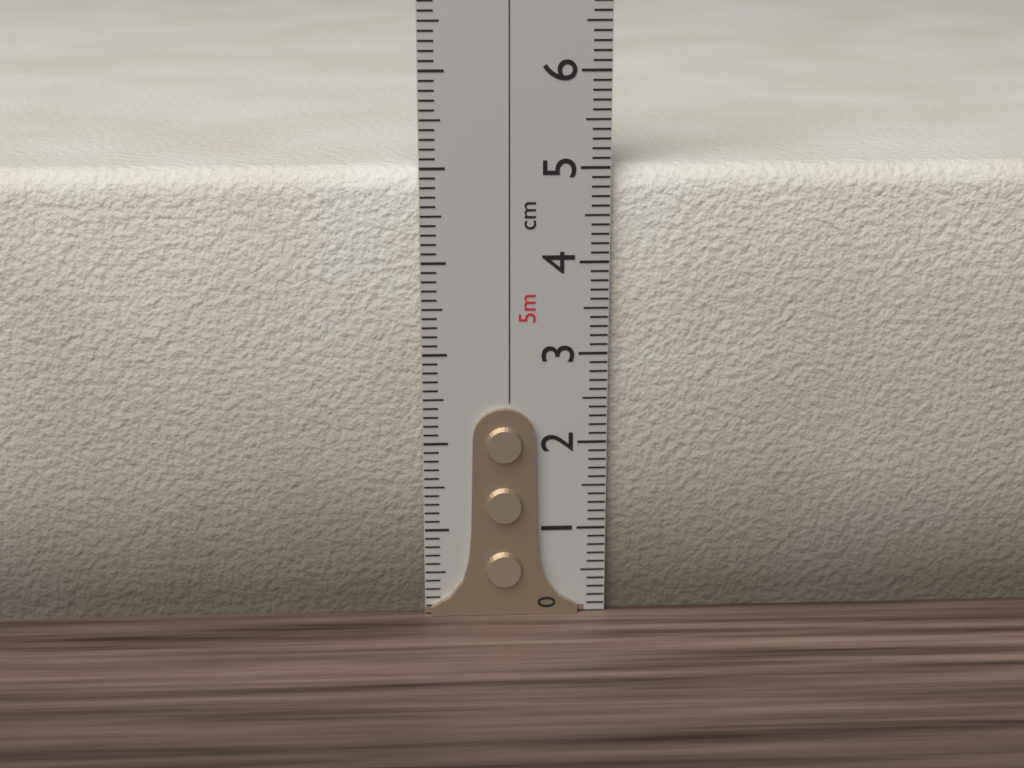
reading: 5.0 cm
